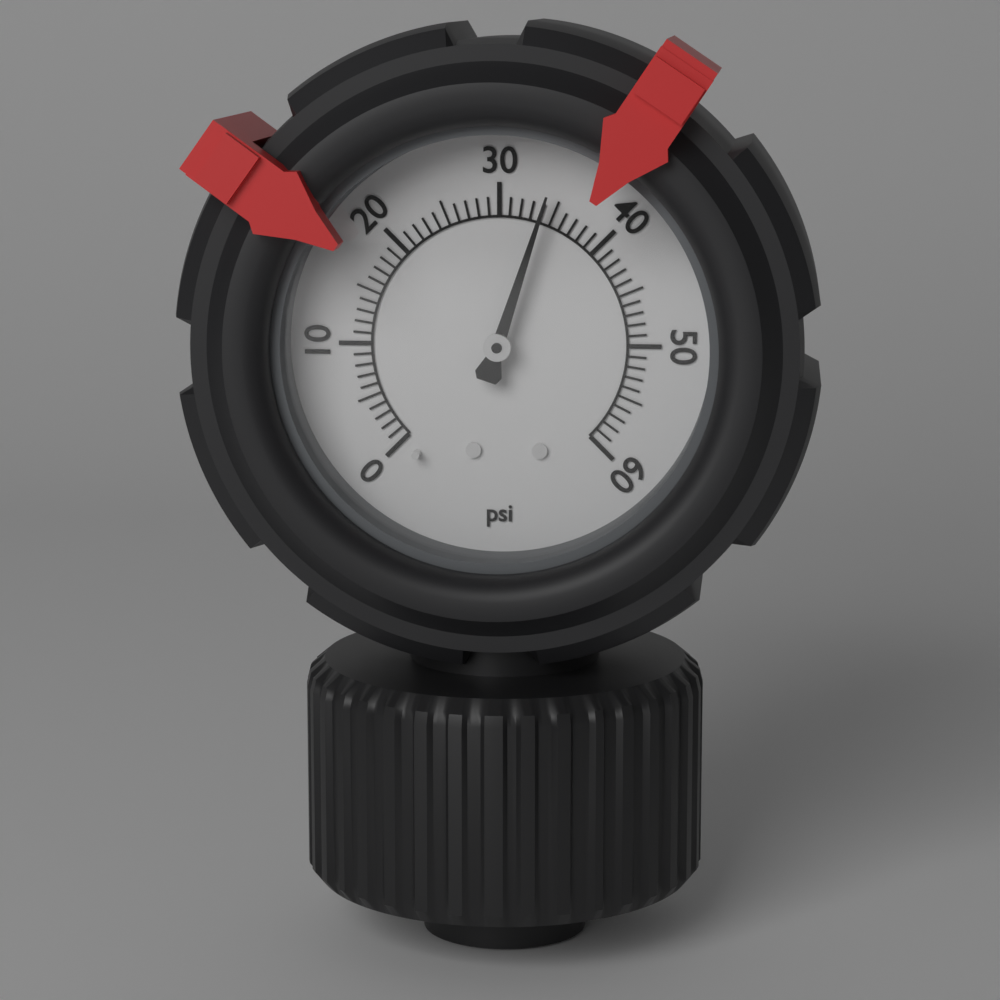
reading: 34 psi
